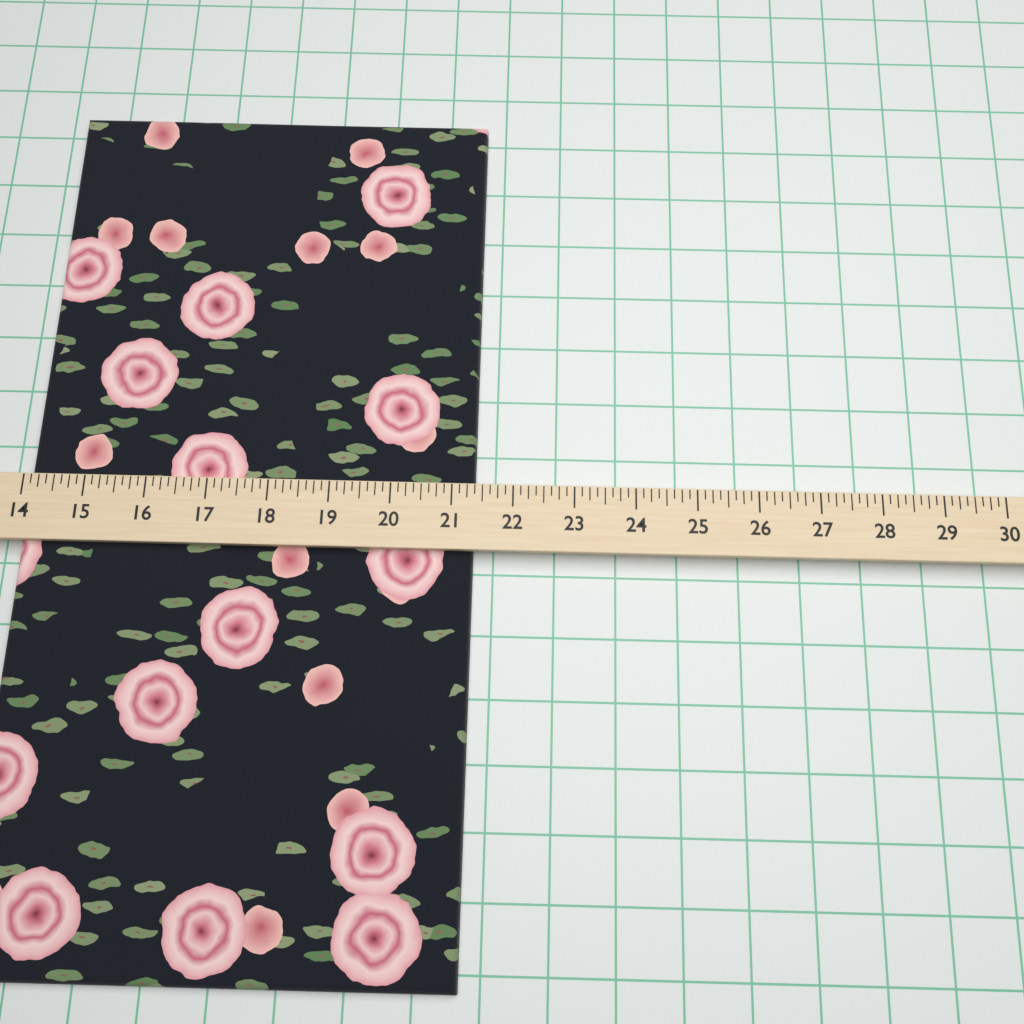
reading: 21.375 (no unit)
